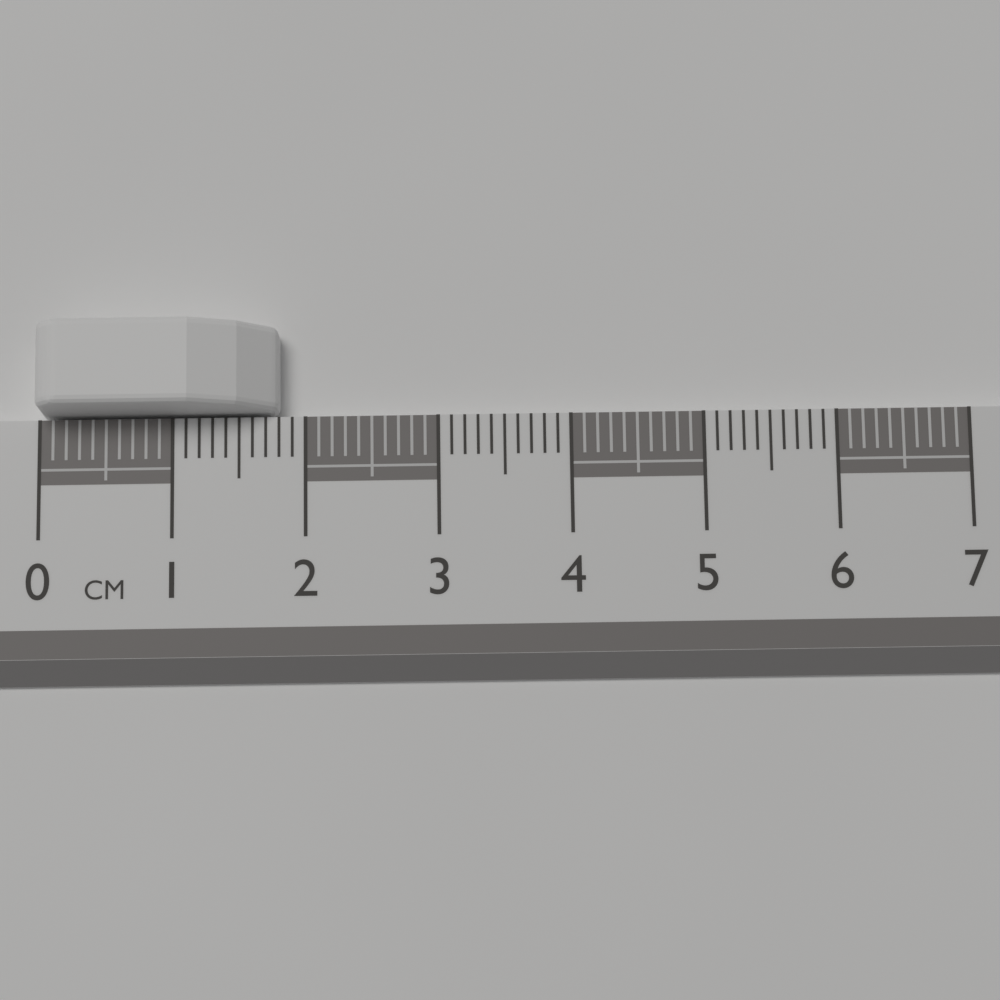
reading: 1.8 cm
